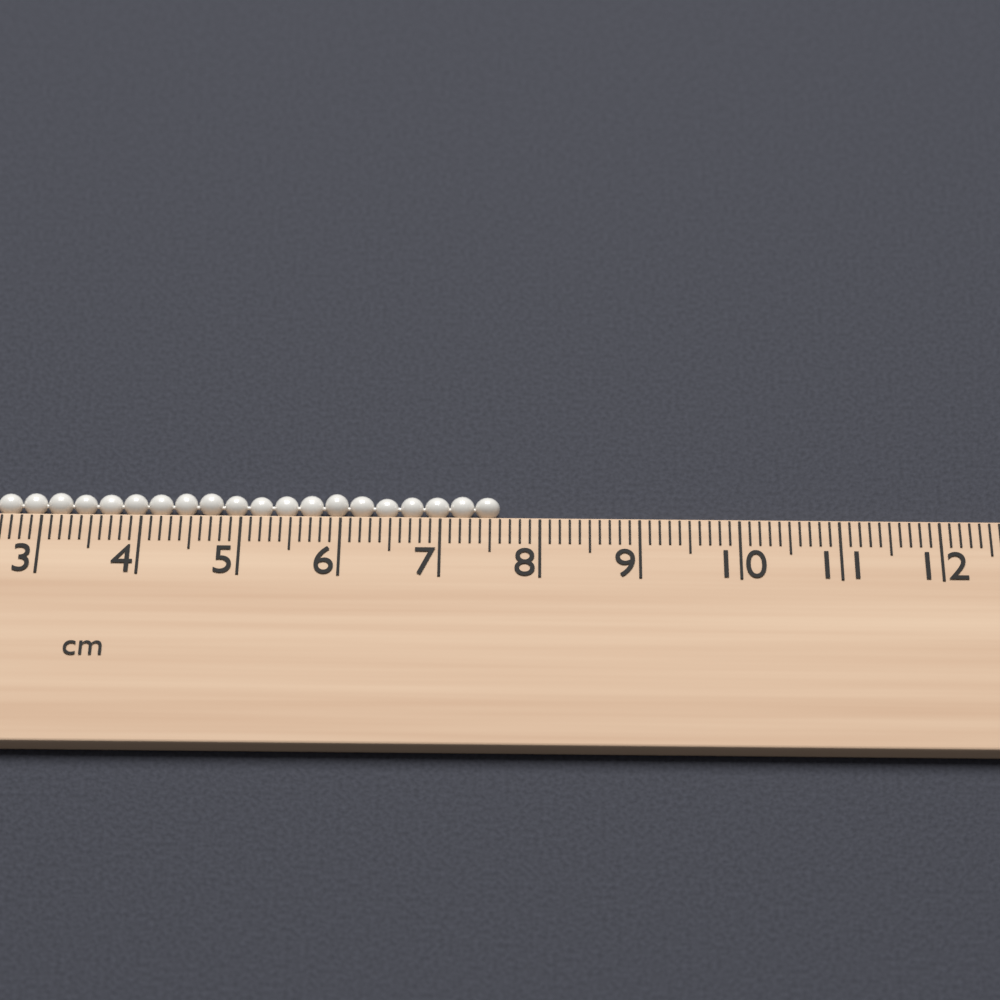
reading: 7.6 cm
